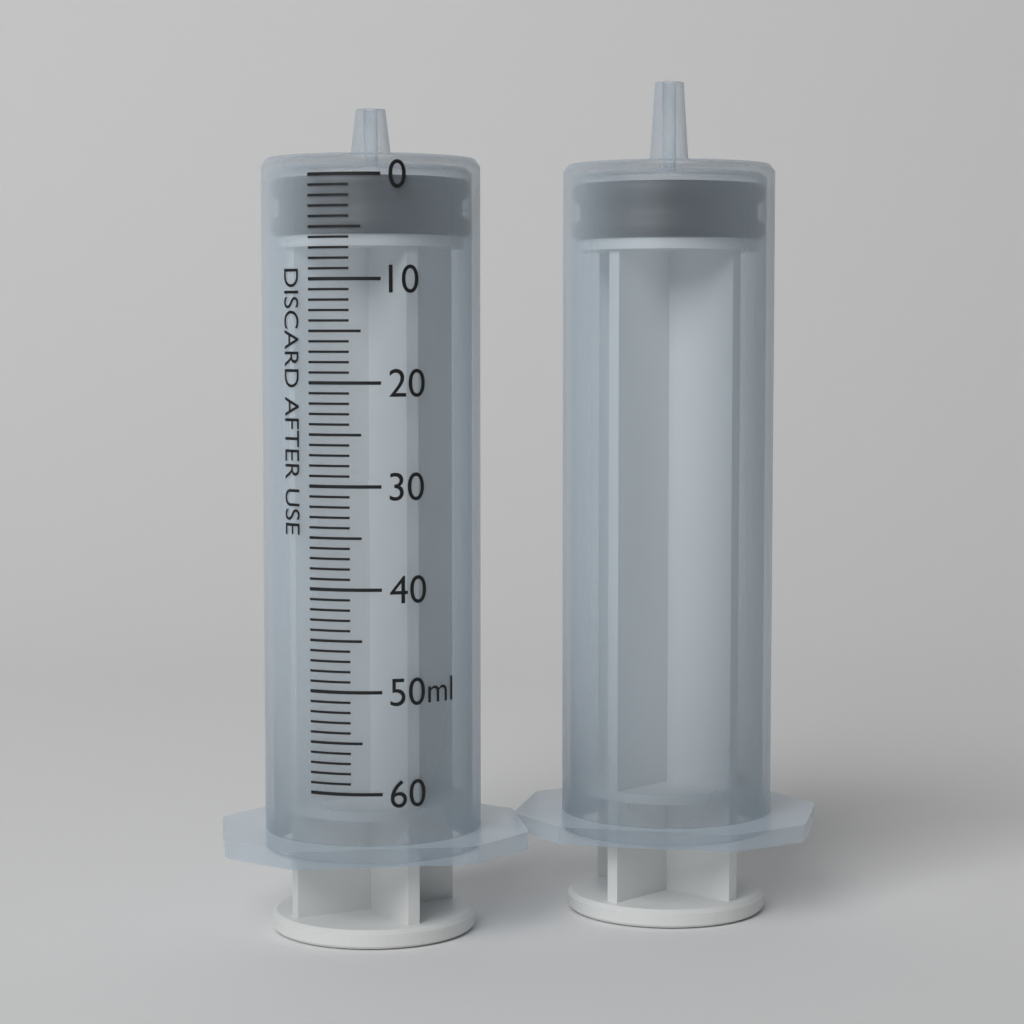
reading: 0 ml
